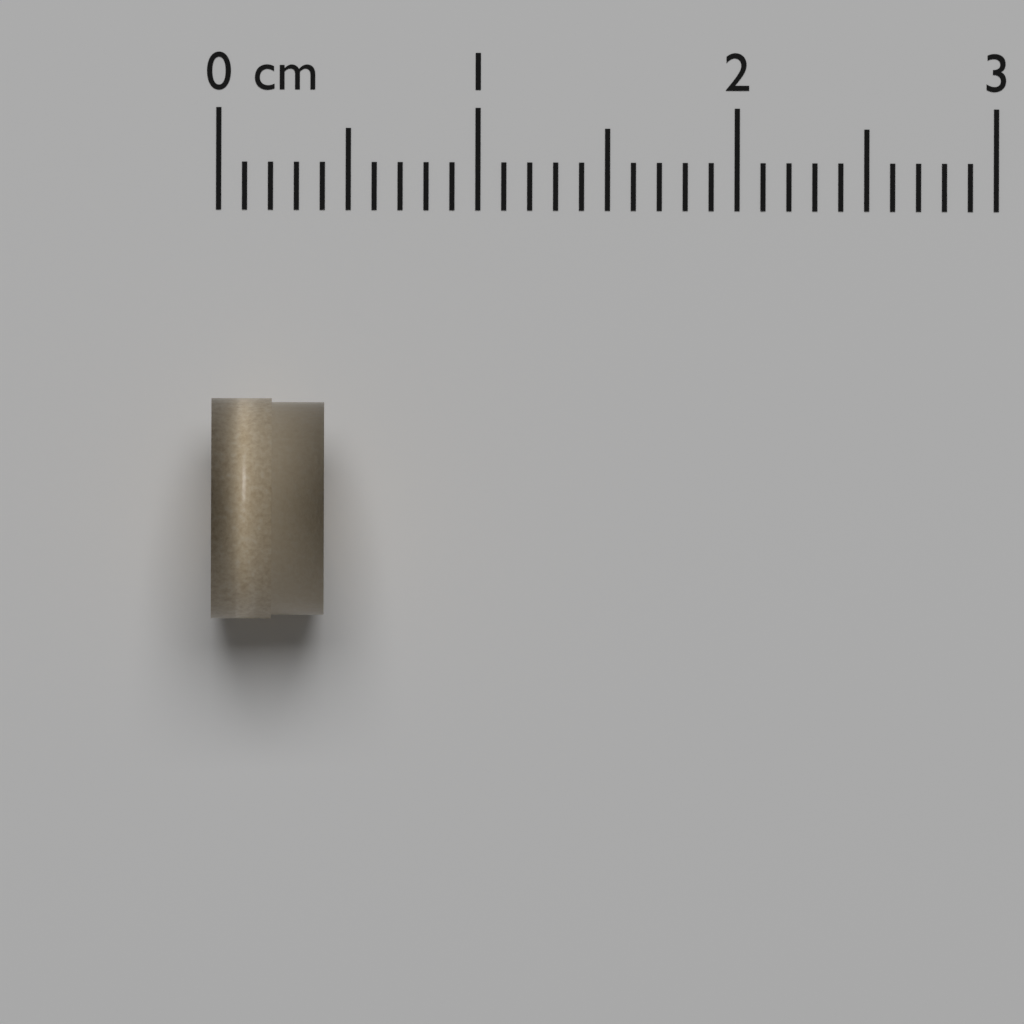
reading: 0.4 cm
